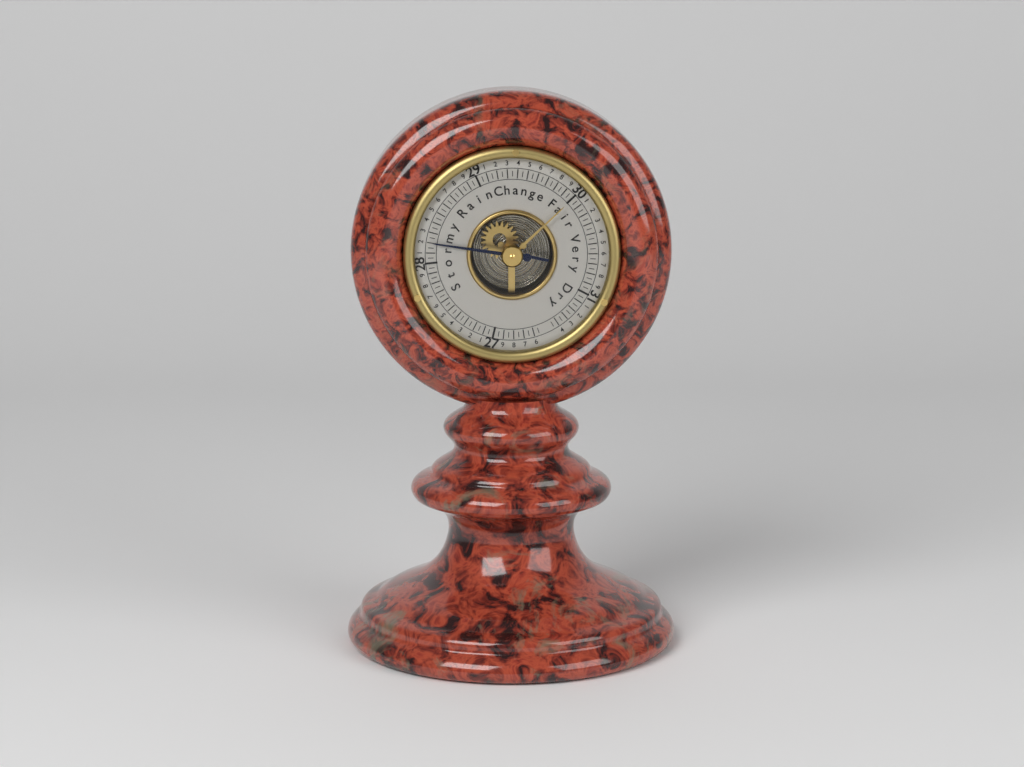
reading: 28.20 (no unit)
